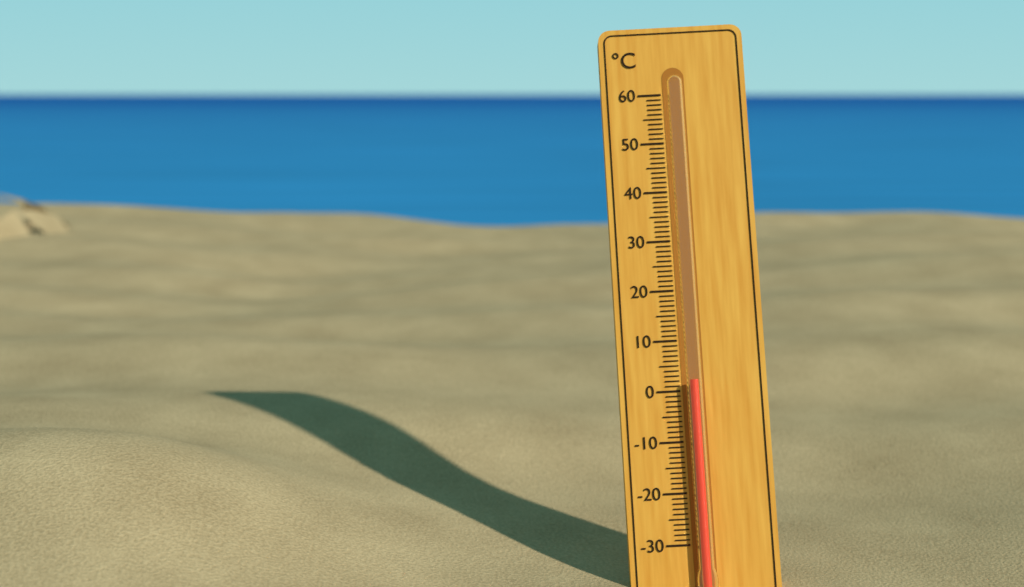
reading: 2 °C
